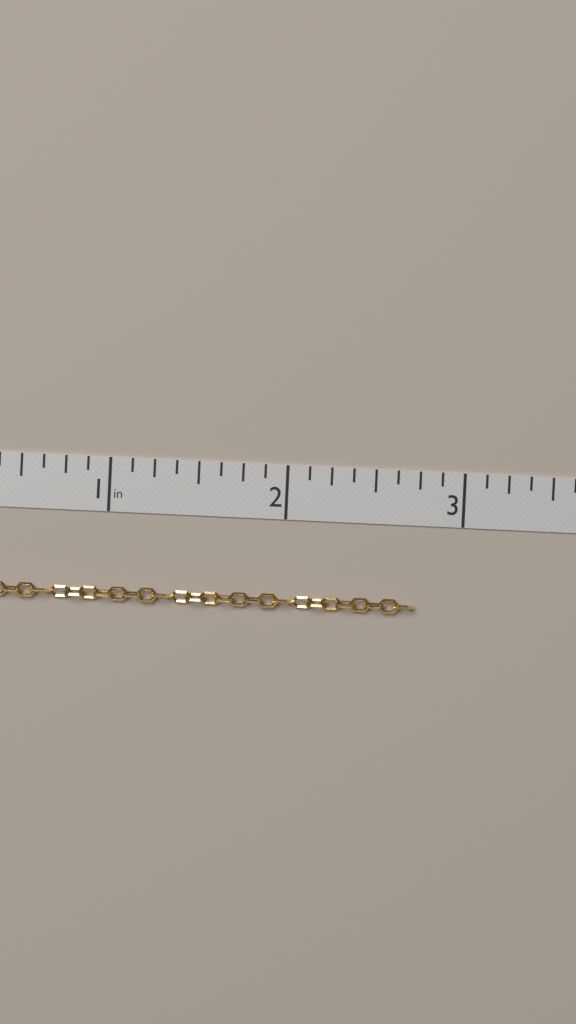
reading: 2.750 in
